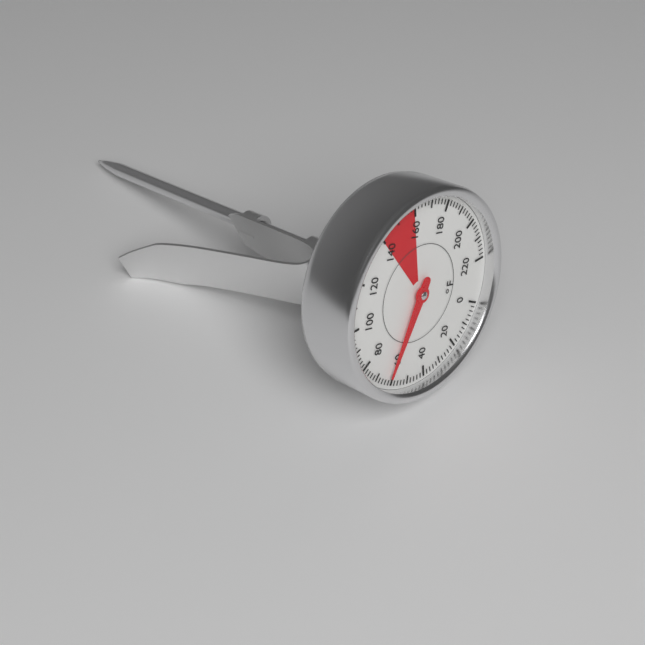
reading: 62 °F
